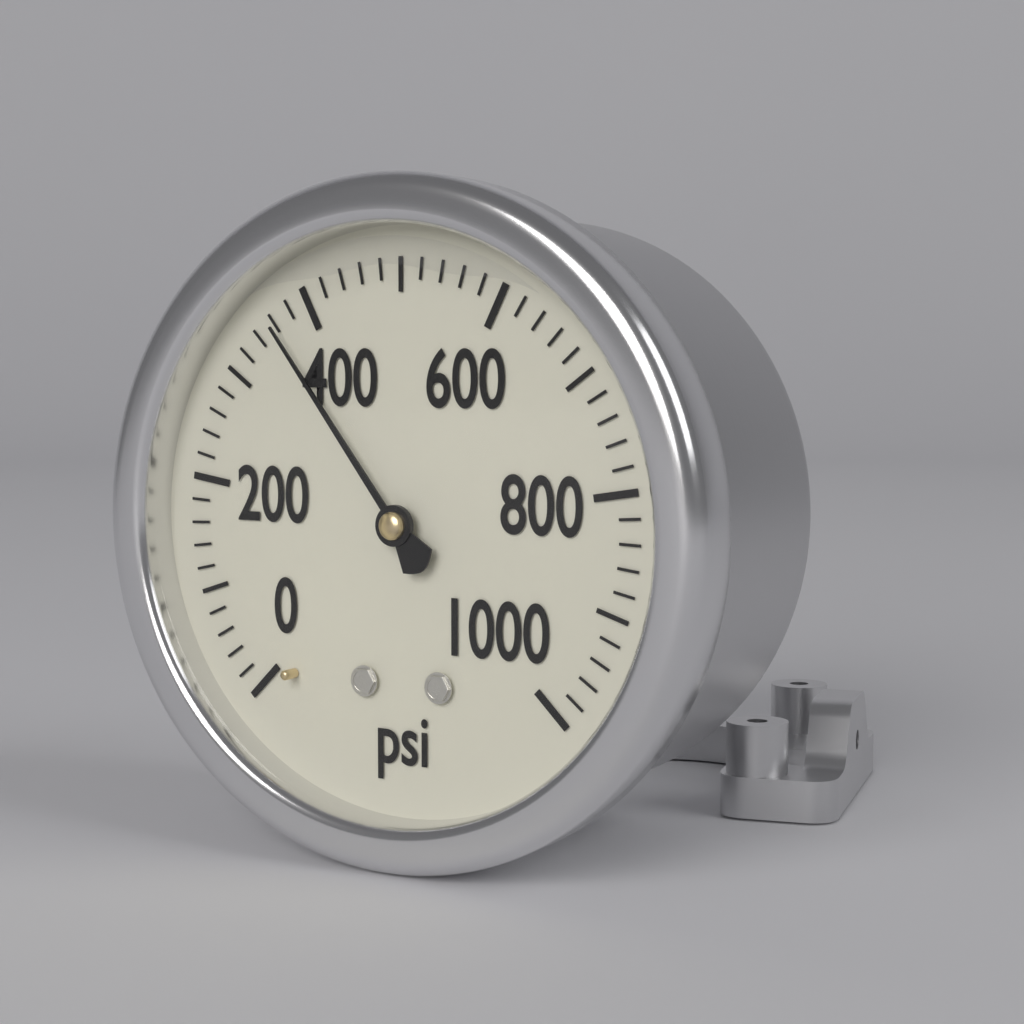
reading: 360 psi
